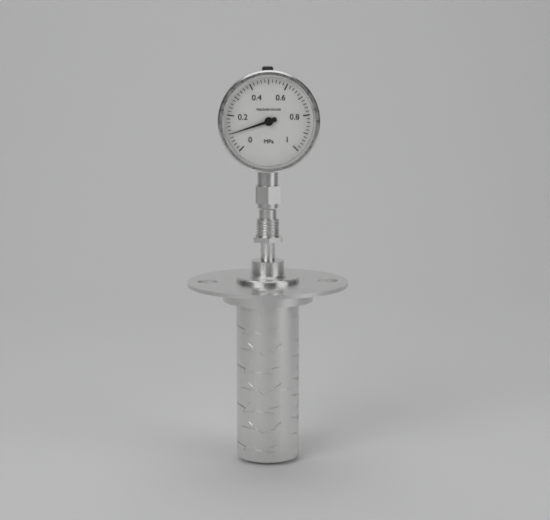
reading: 0.10 MPa
